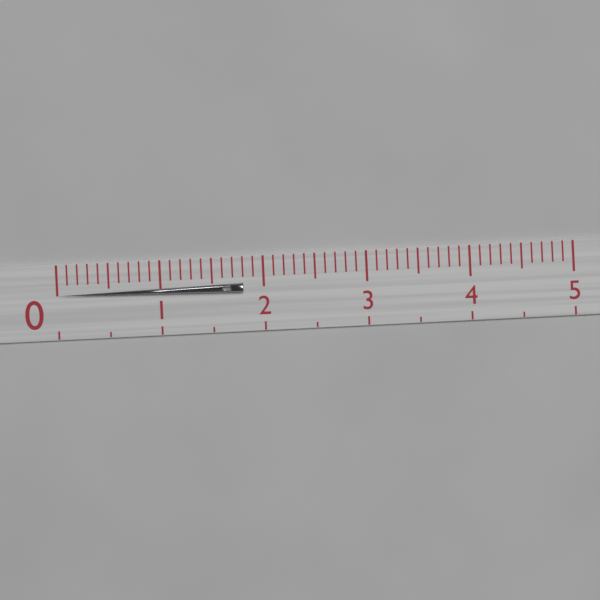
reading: 1.8 (no unit)
